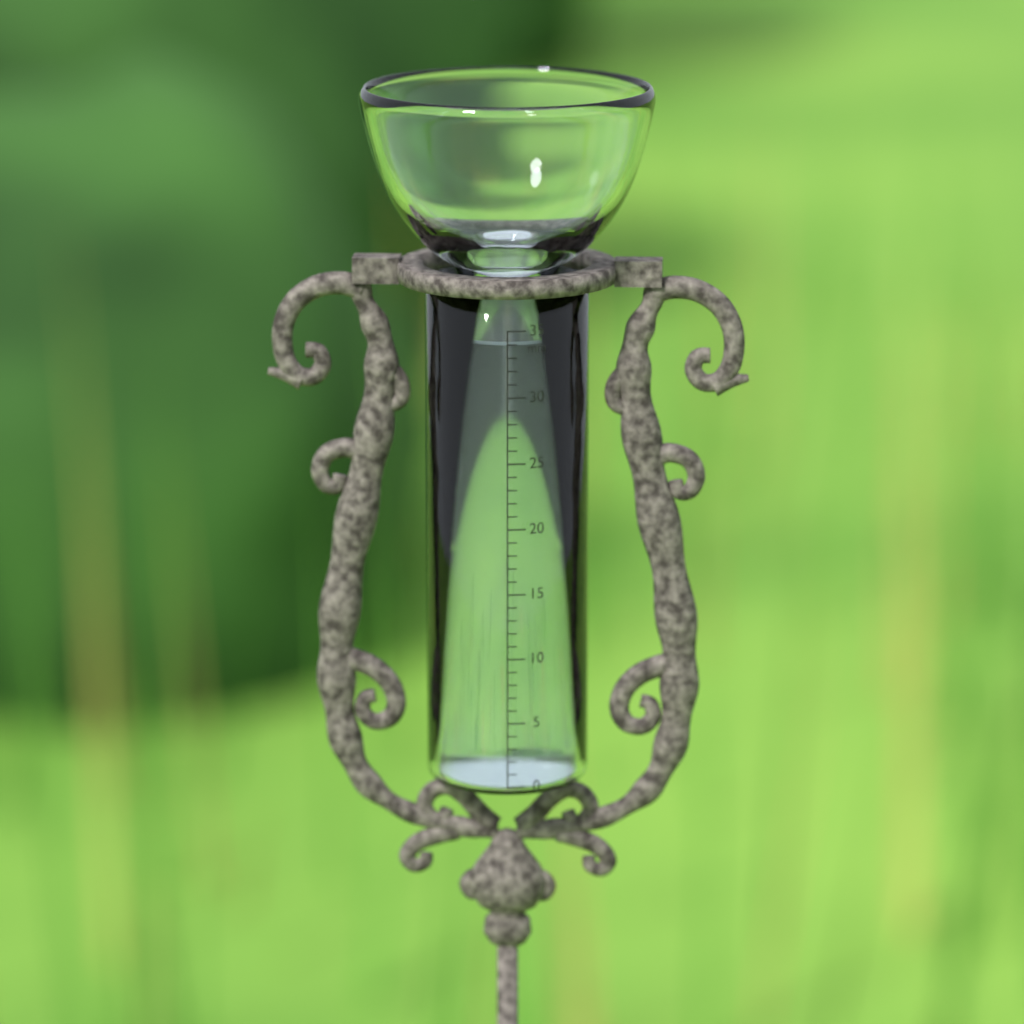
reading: 34 mm
